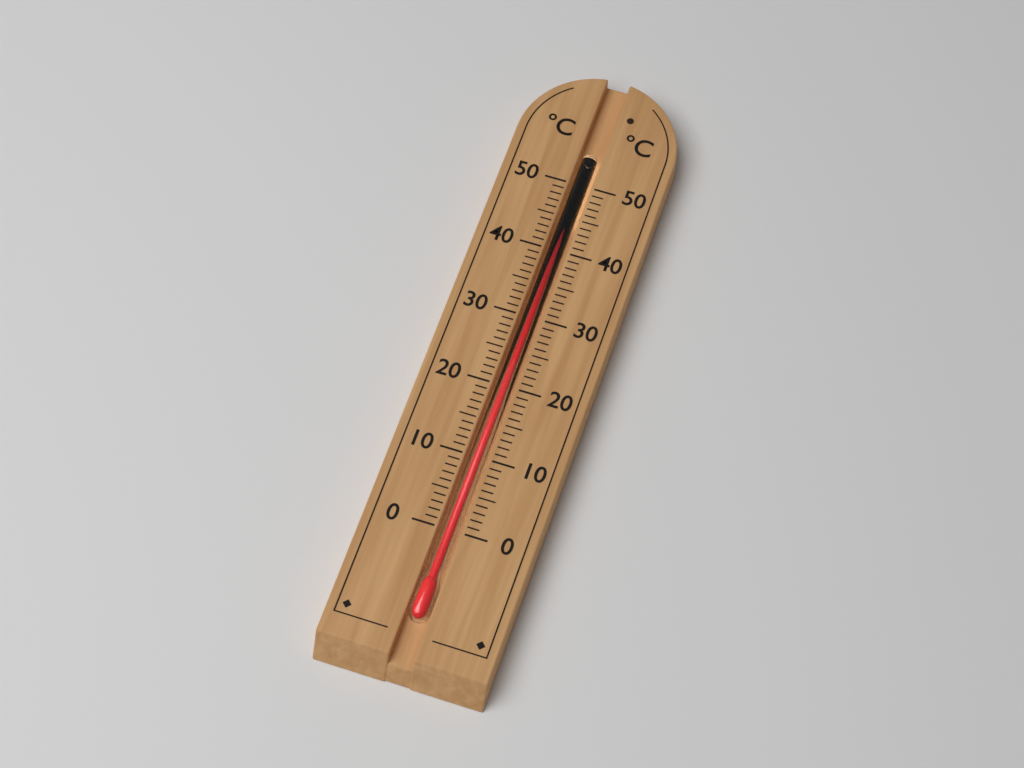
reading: 44 °C
